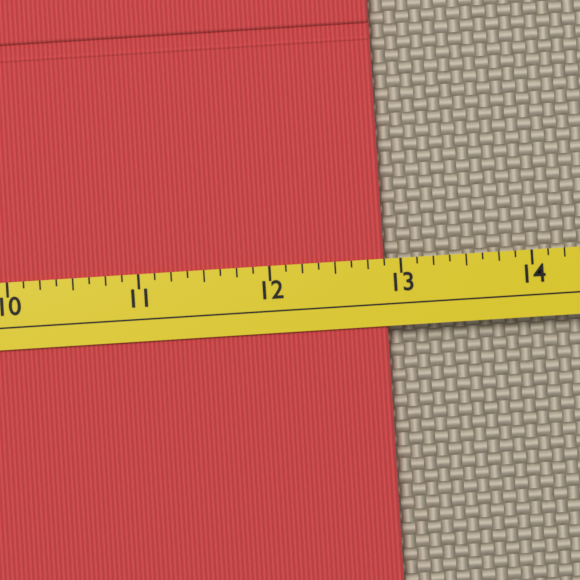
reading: 12.875 (no unit)
